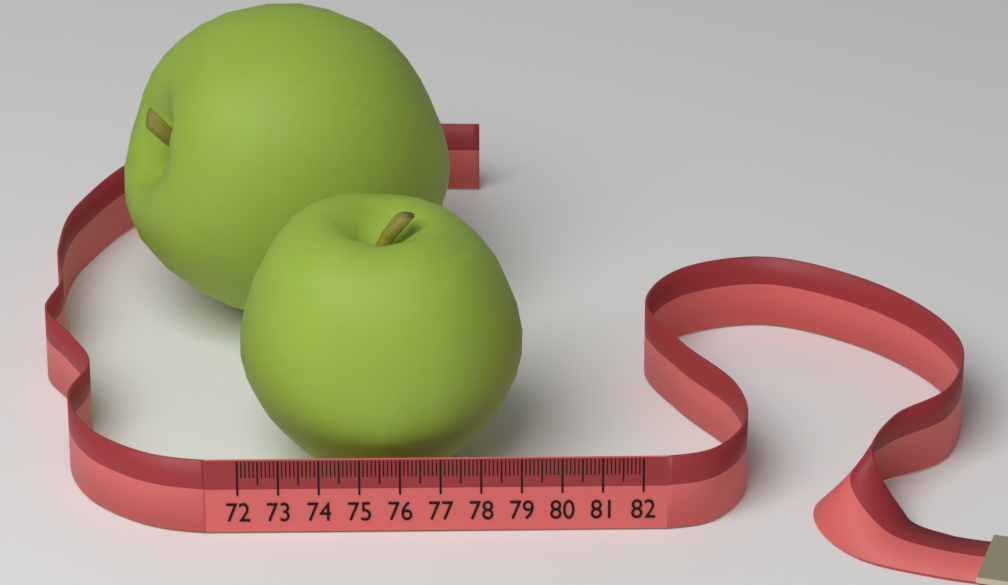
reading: 79.1 (no unit)
